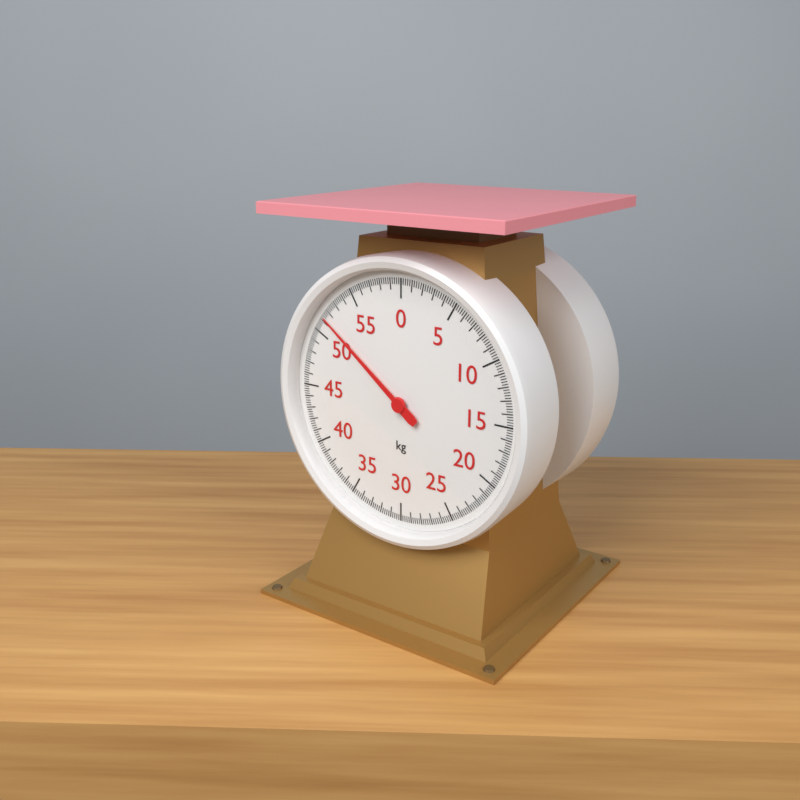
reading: 51.4 kg
